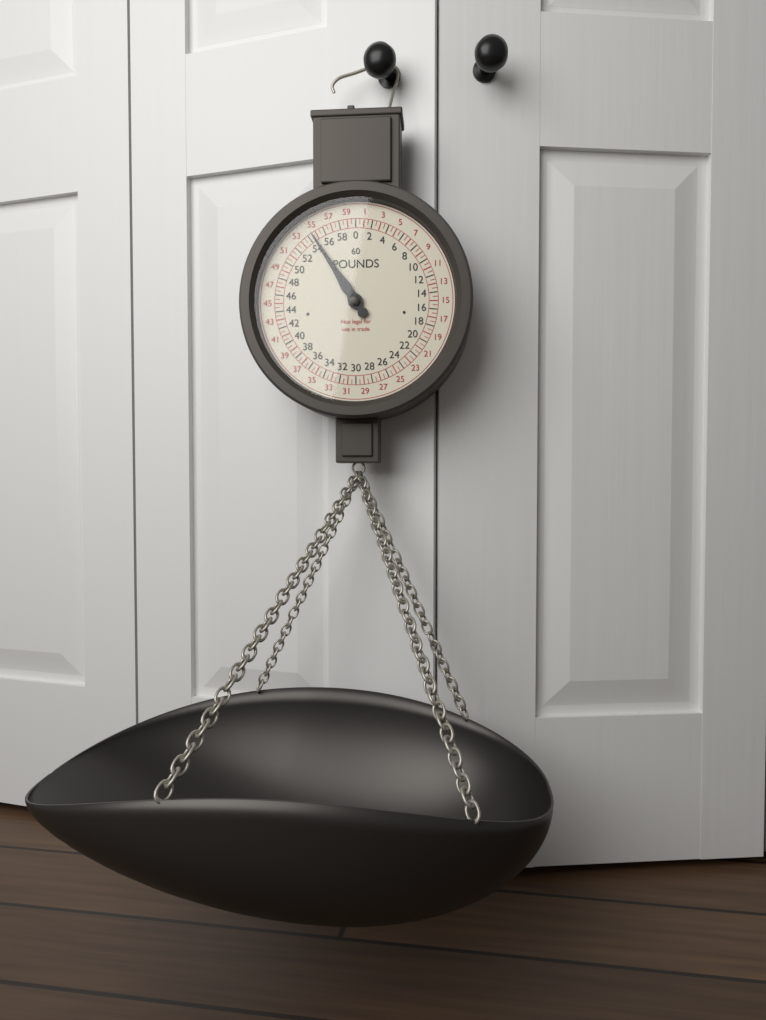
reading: 54.5 lb
